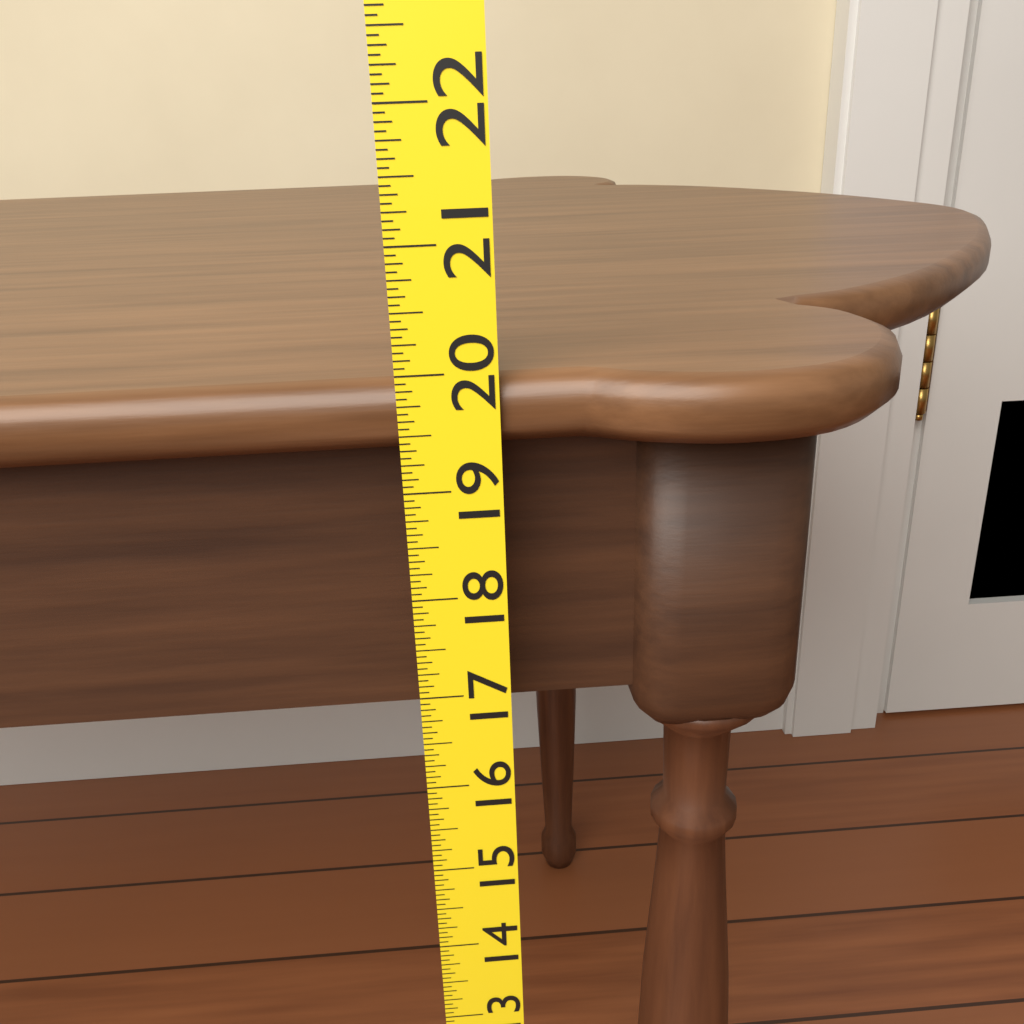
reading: 19.9375 (no unit)
